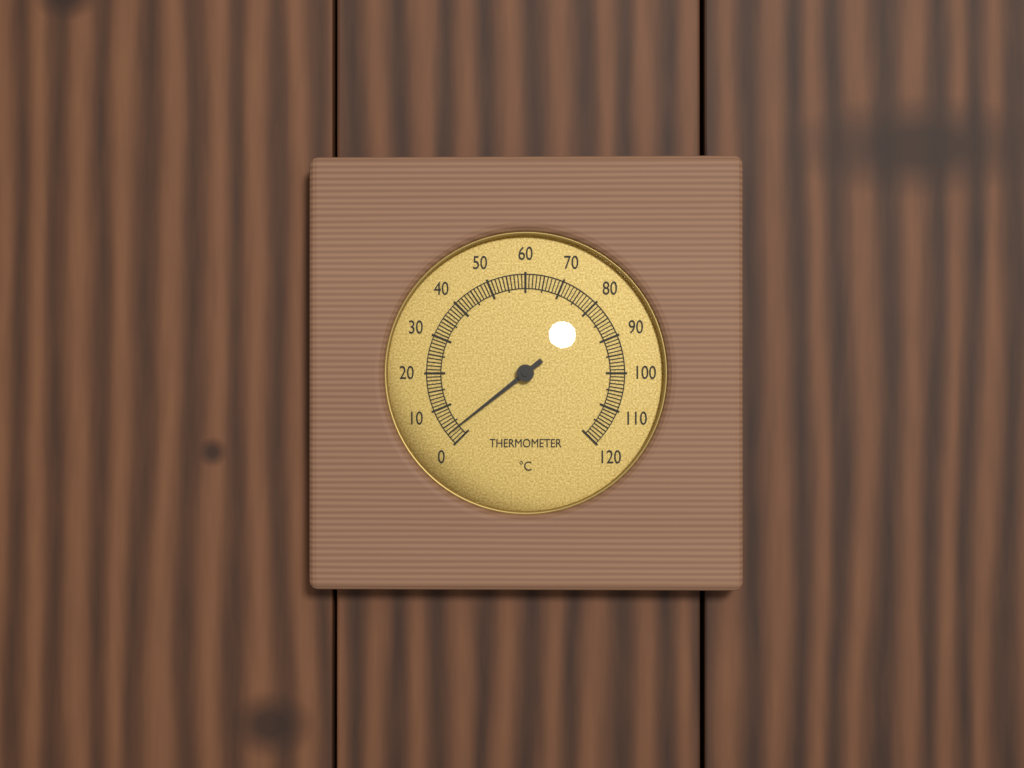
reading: 3 °C
